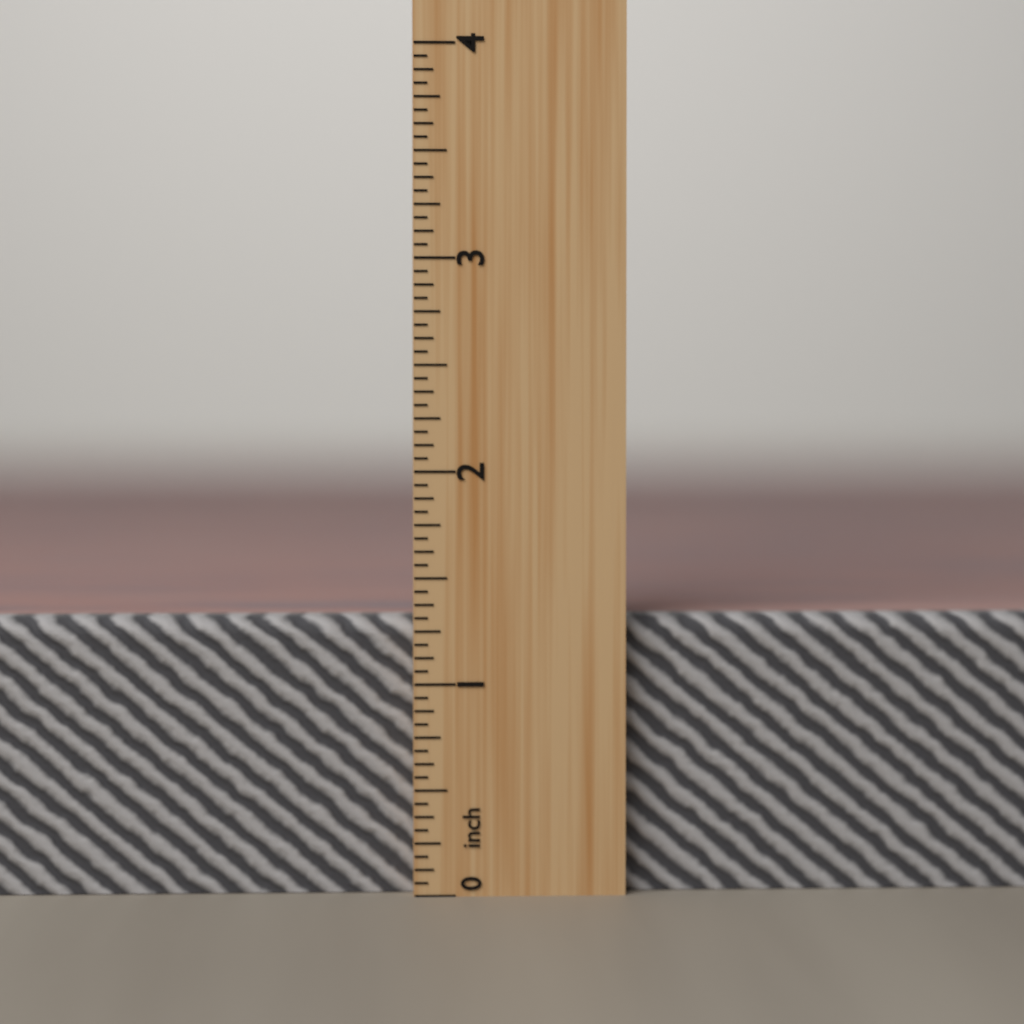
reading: 1.3125 inch
